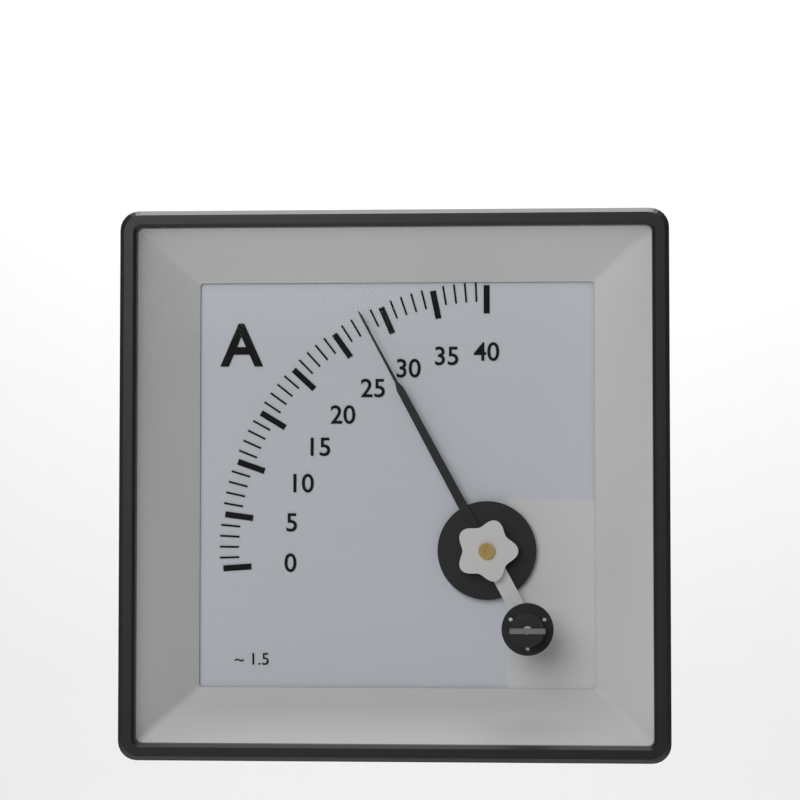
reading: 28 A
